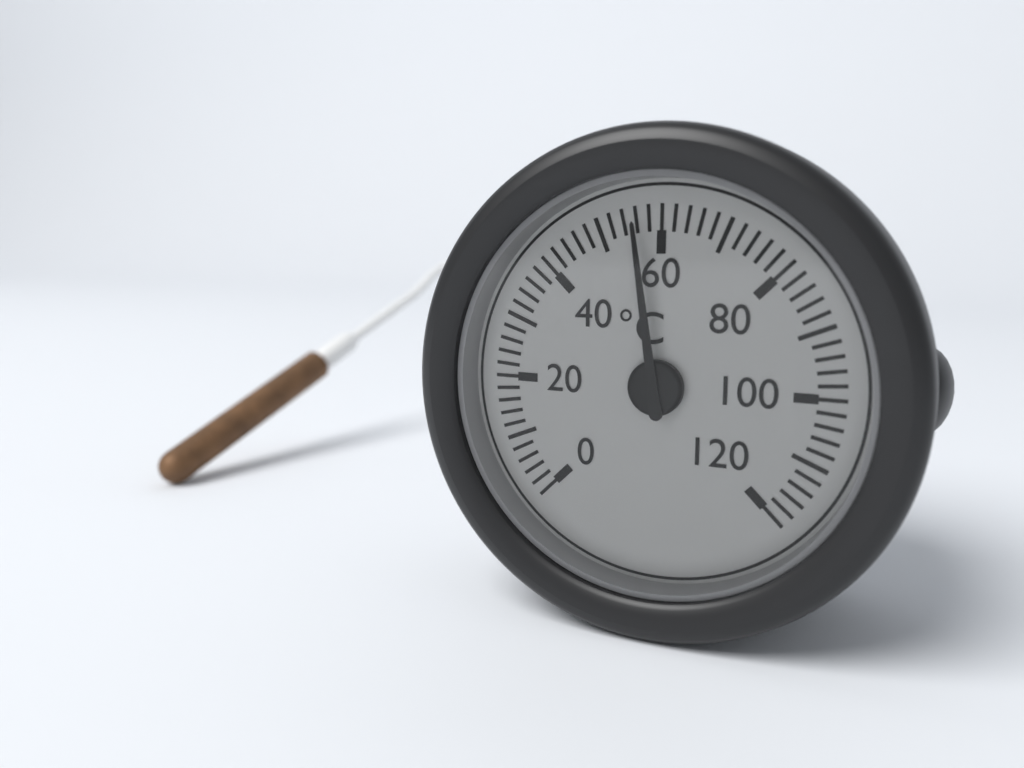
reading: 56 °C
